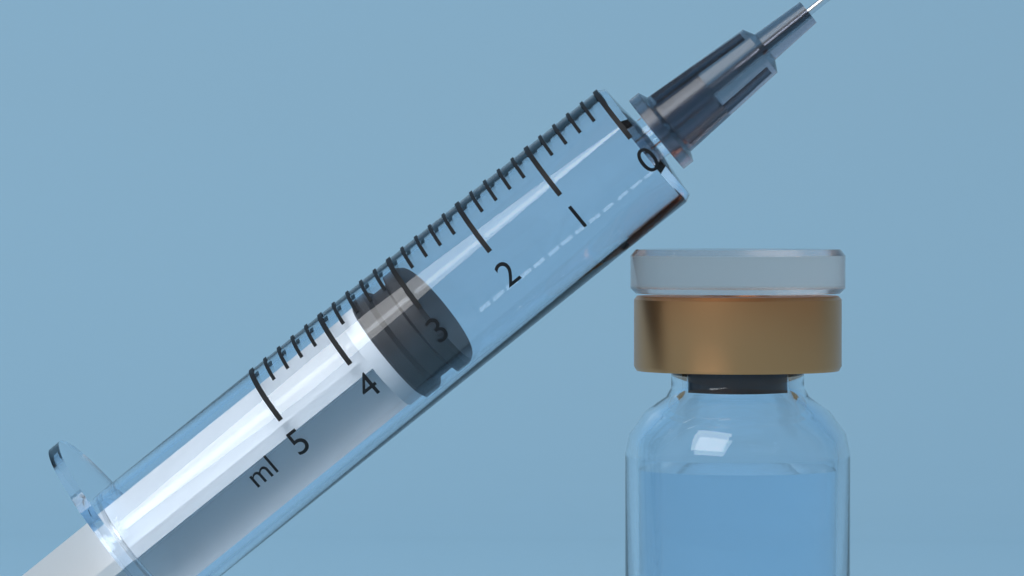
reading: 3.0 ml
